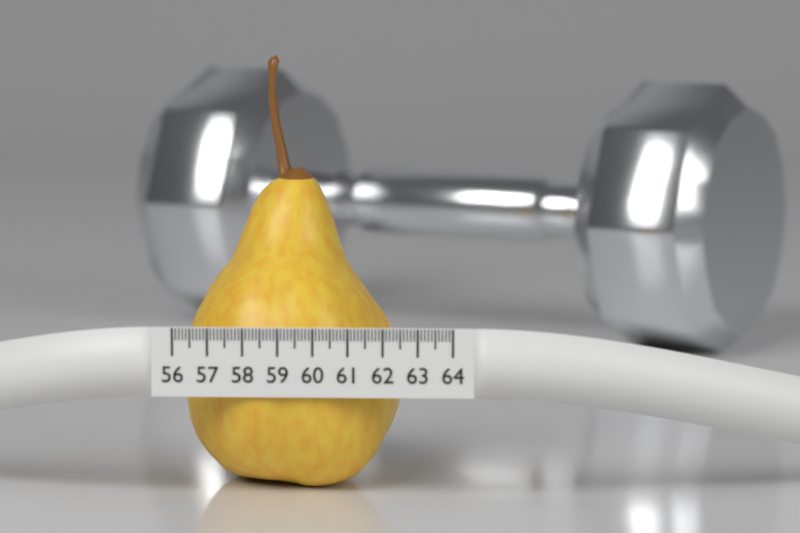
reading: 62.4 (no unit)
